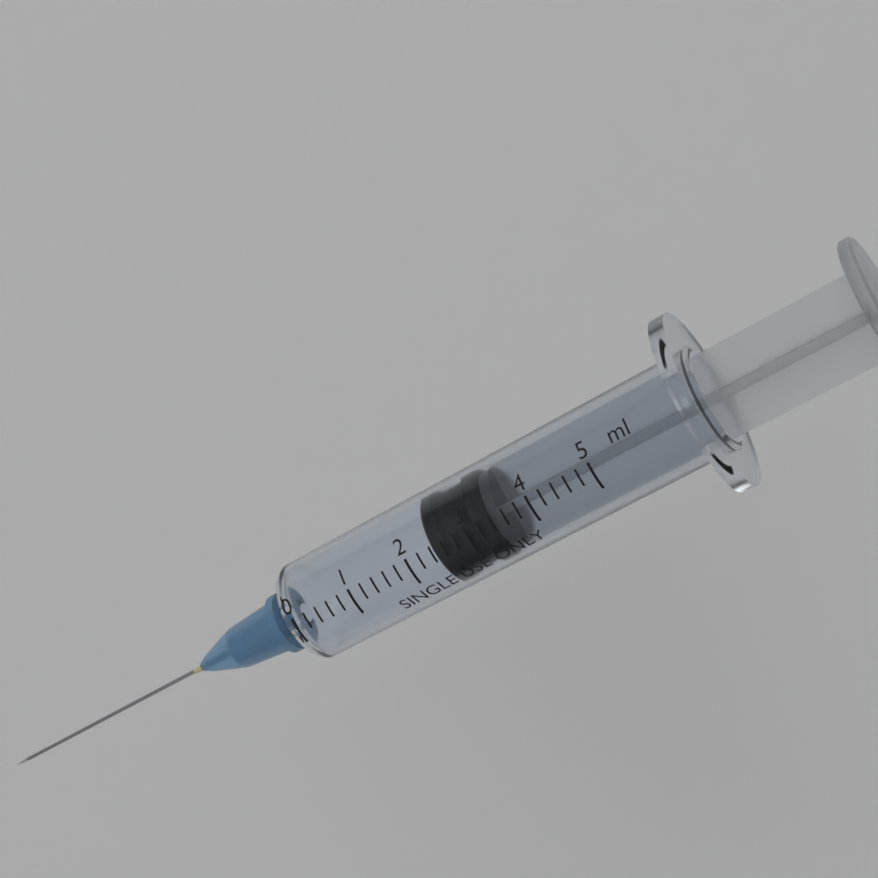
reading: 2.4 ml
